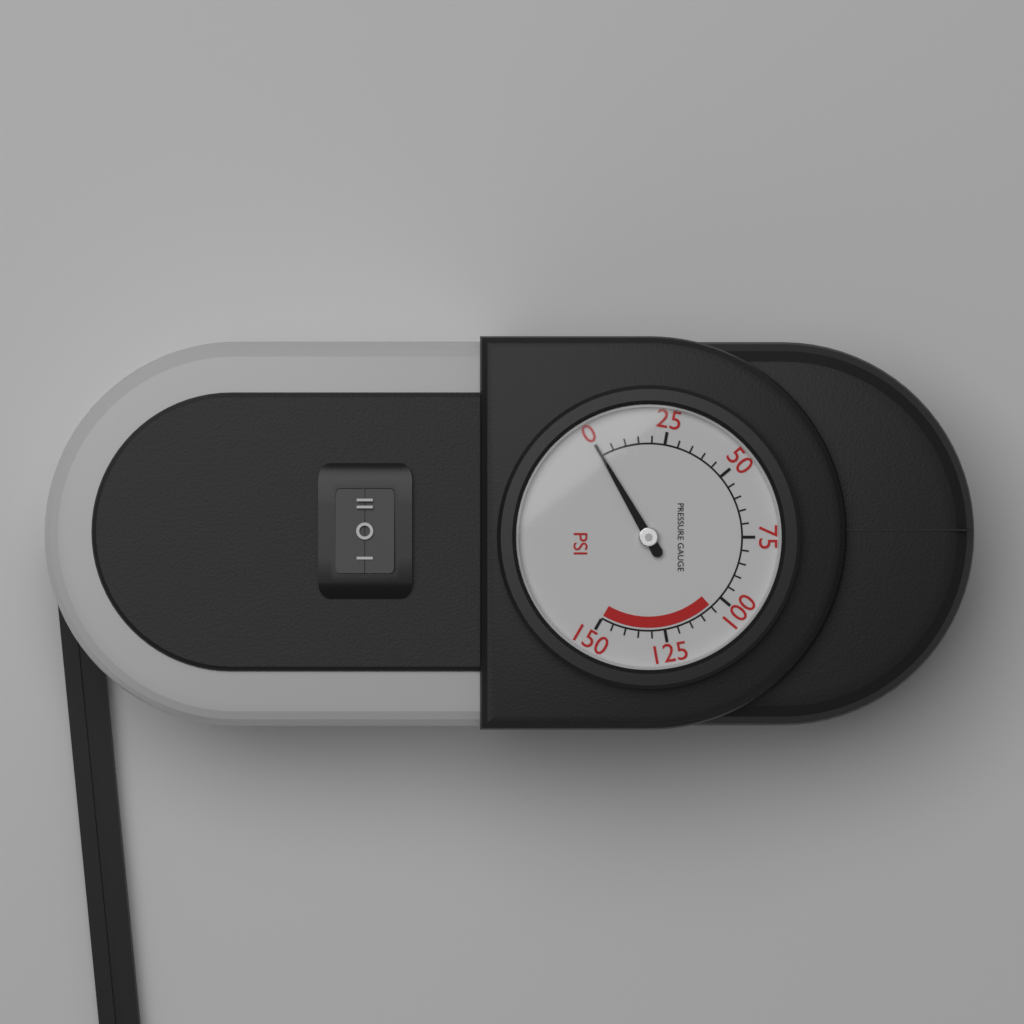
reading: 0 psi
